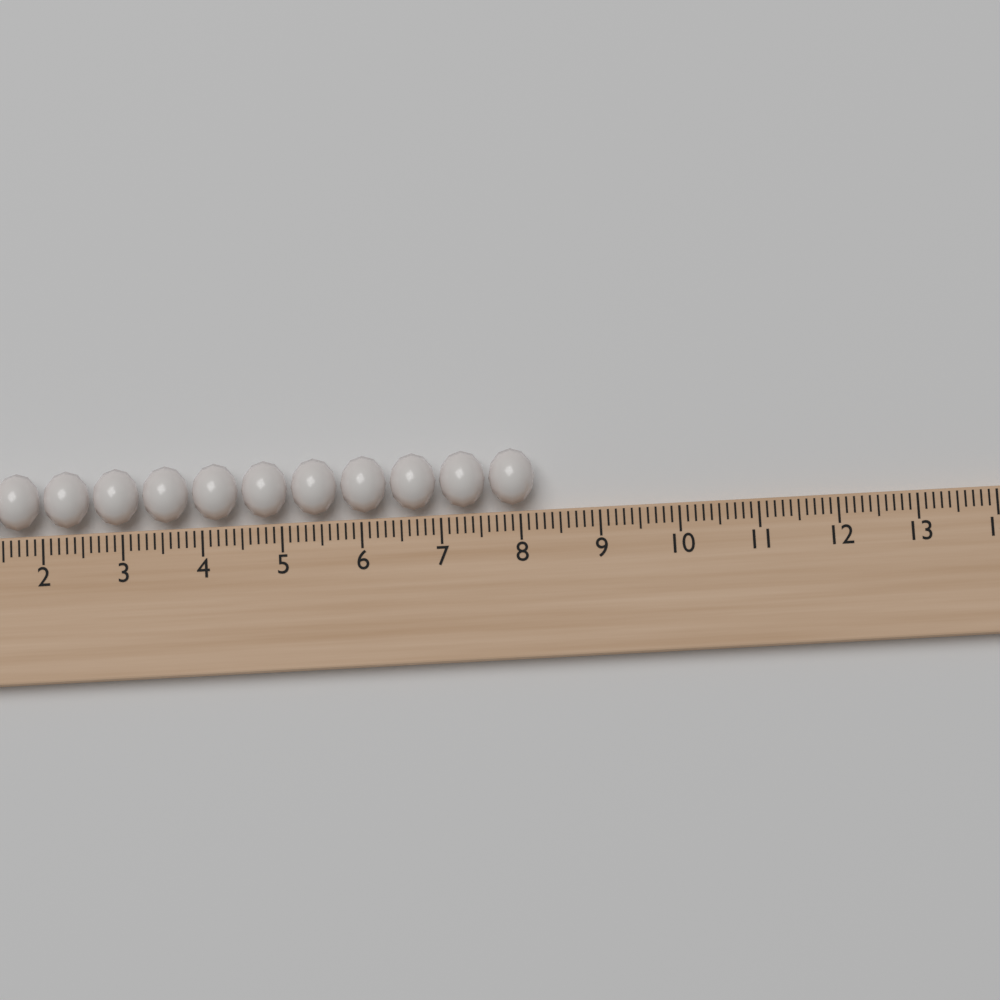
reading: 8.2 (no unit)
